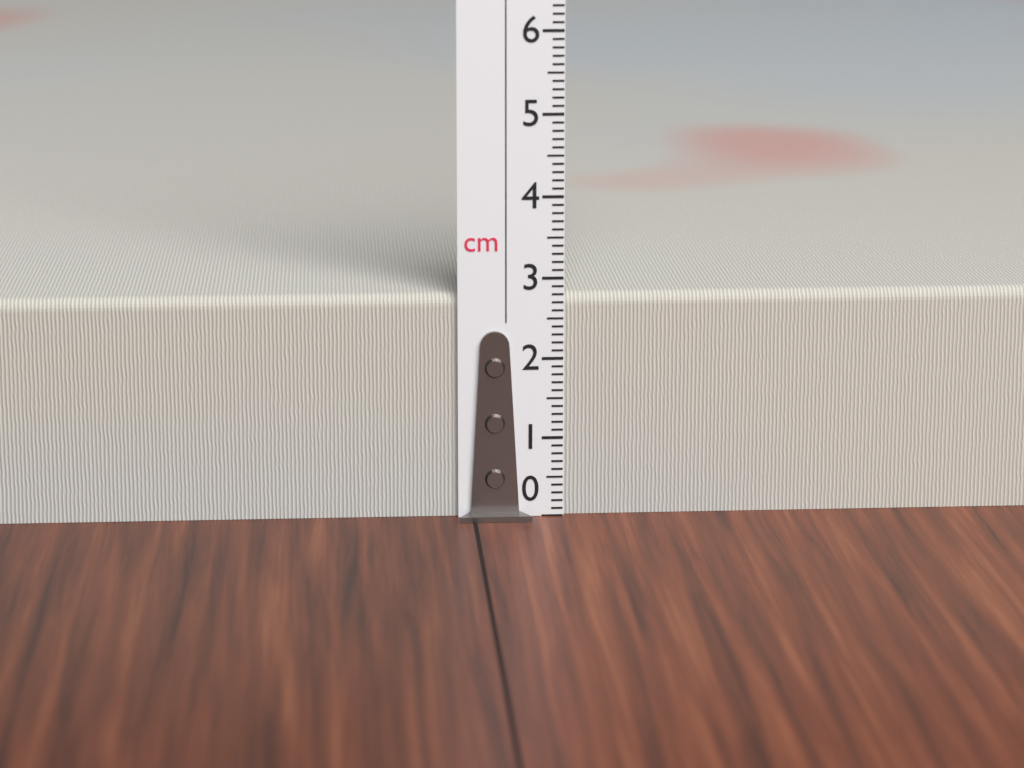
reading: 2.8 cm
